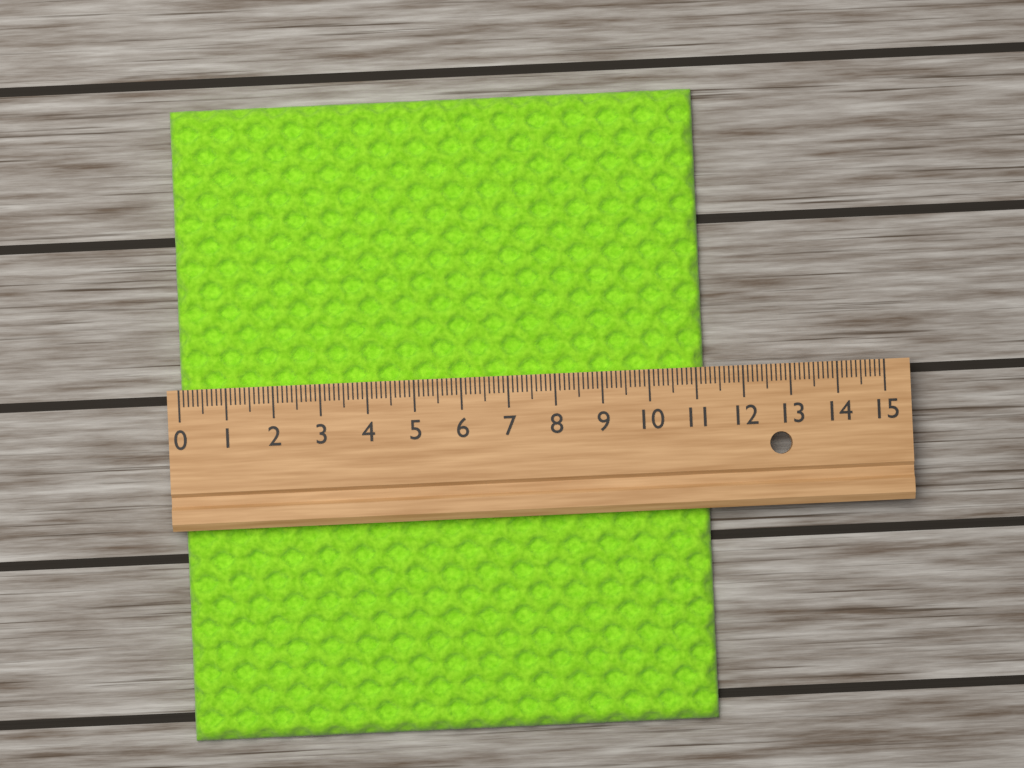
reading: 11.2 (no unit)
